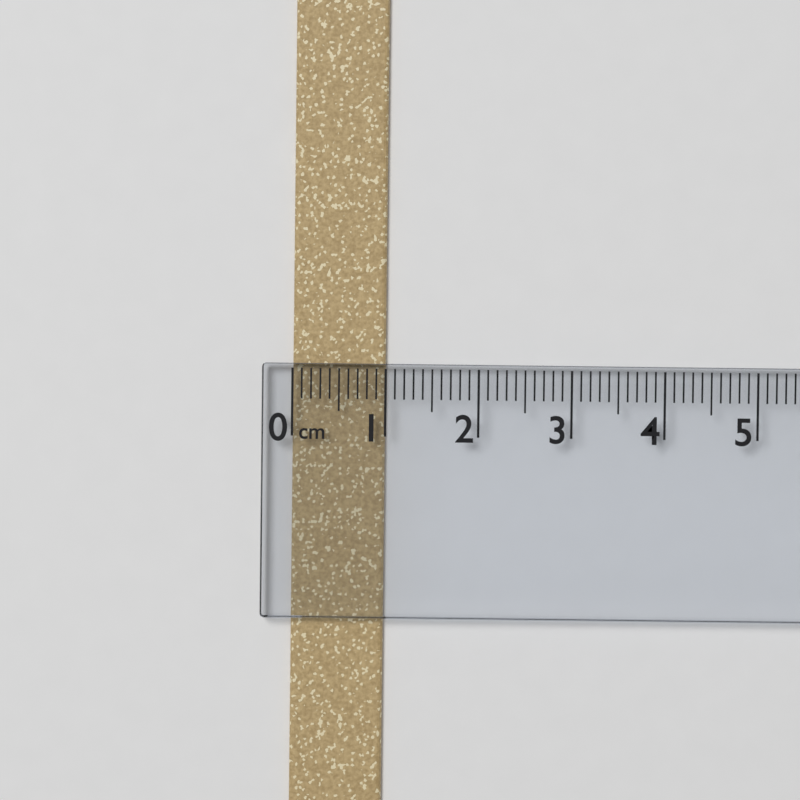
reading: 1.0 cm
